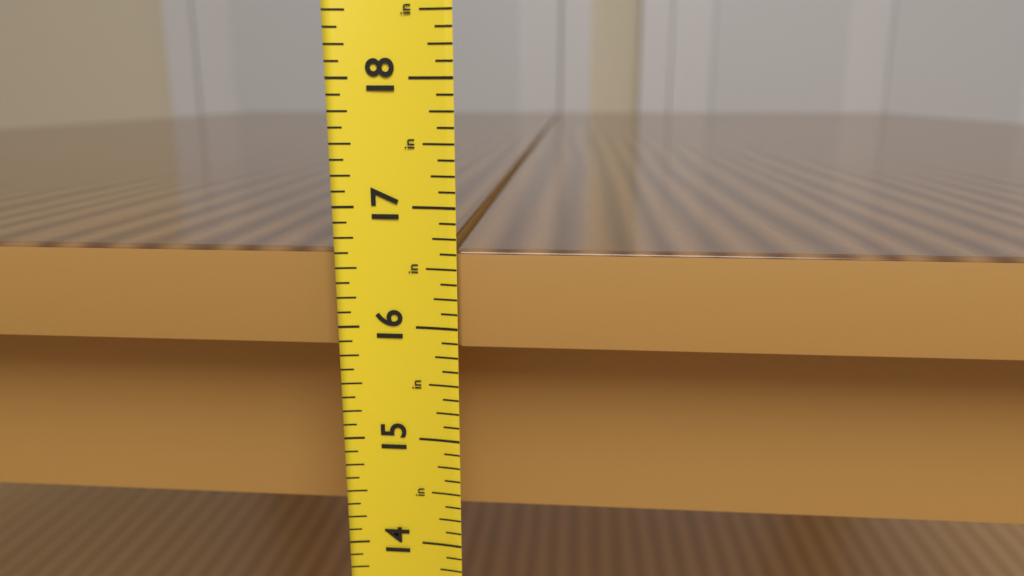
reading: 16.625 in
